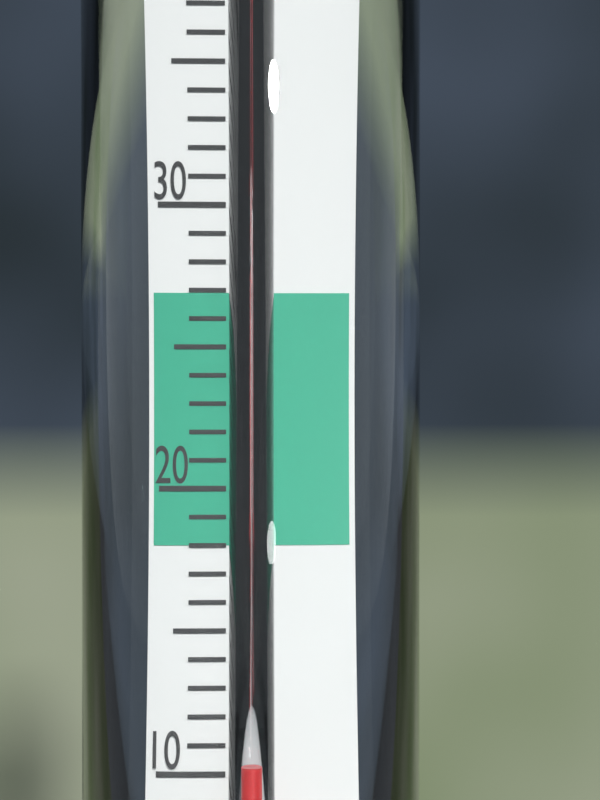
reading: 10 °C
